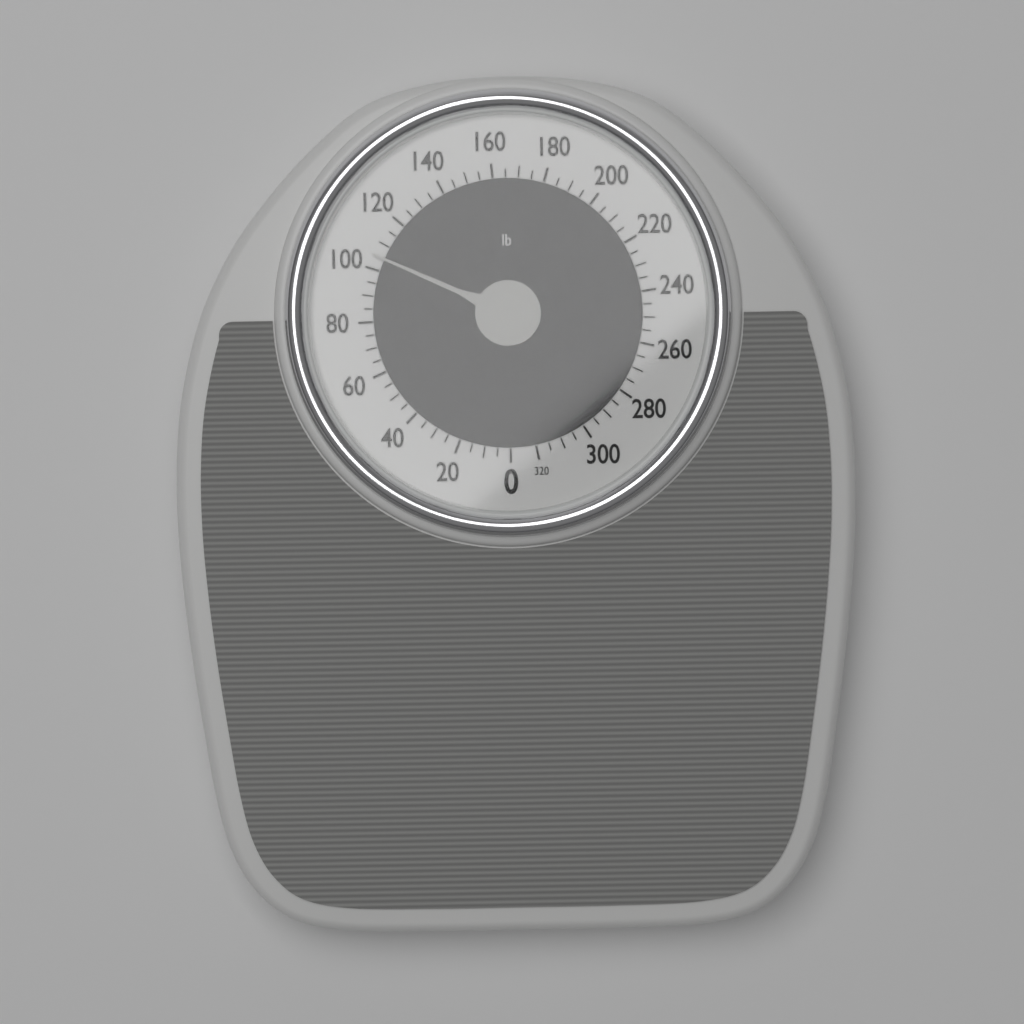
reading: 105 lb
